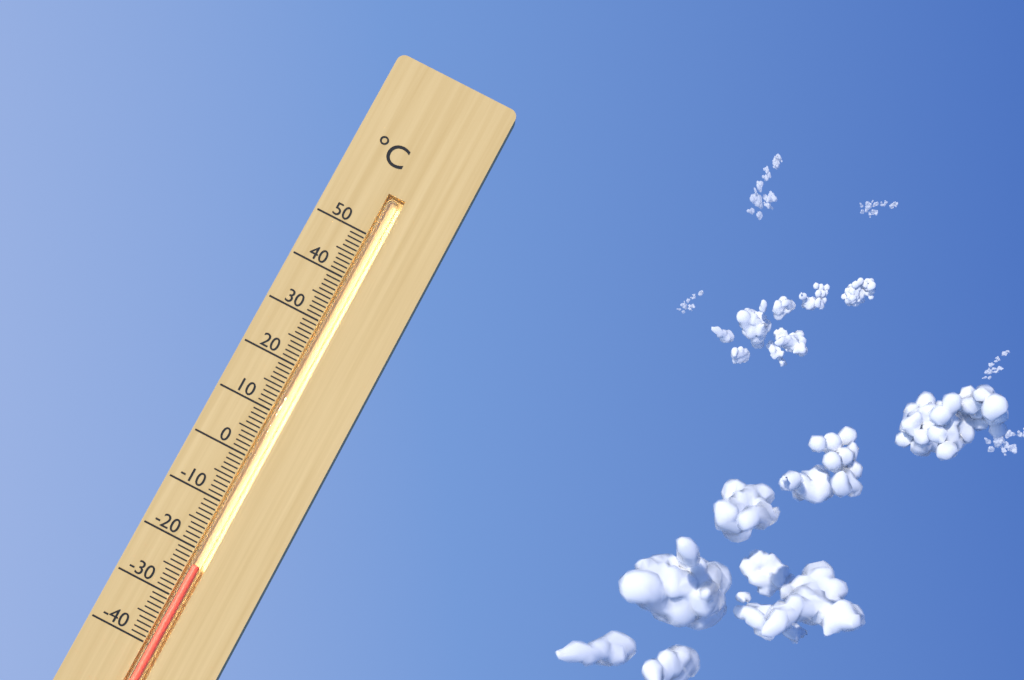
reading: -23 °C
